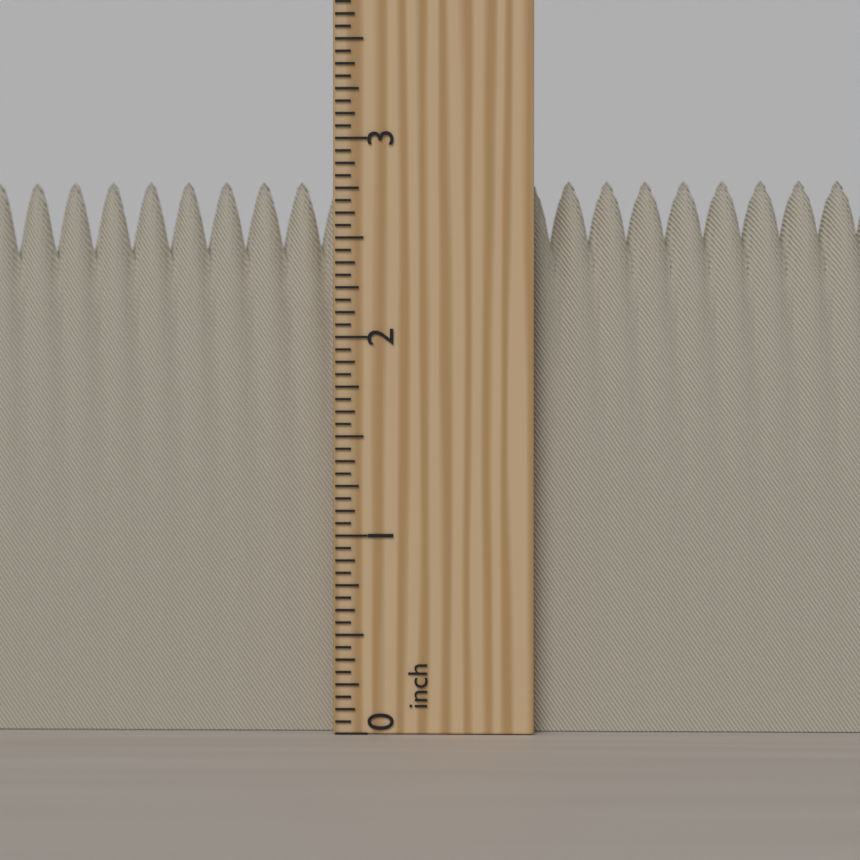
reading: 2.8125 inch
